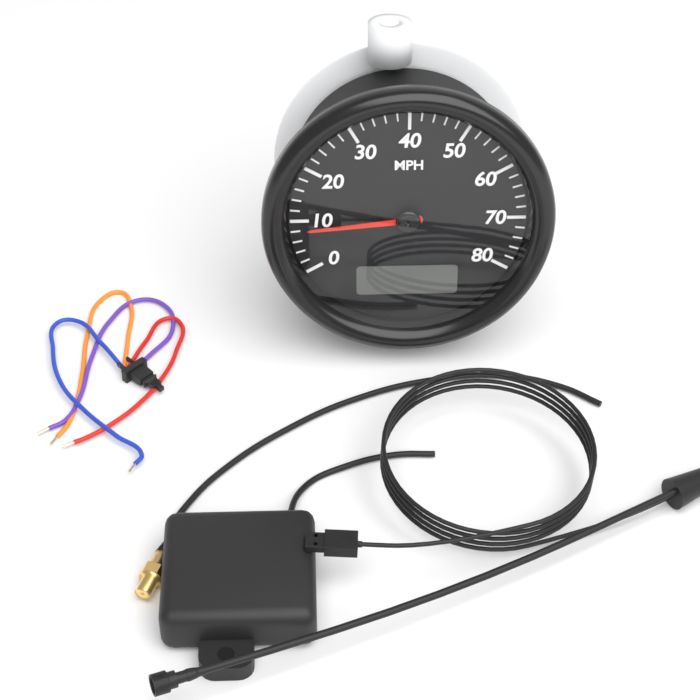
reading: 8 MPH
